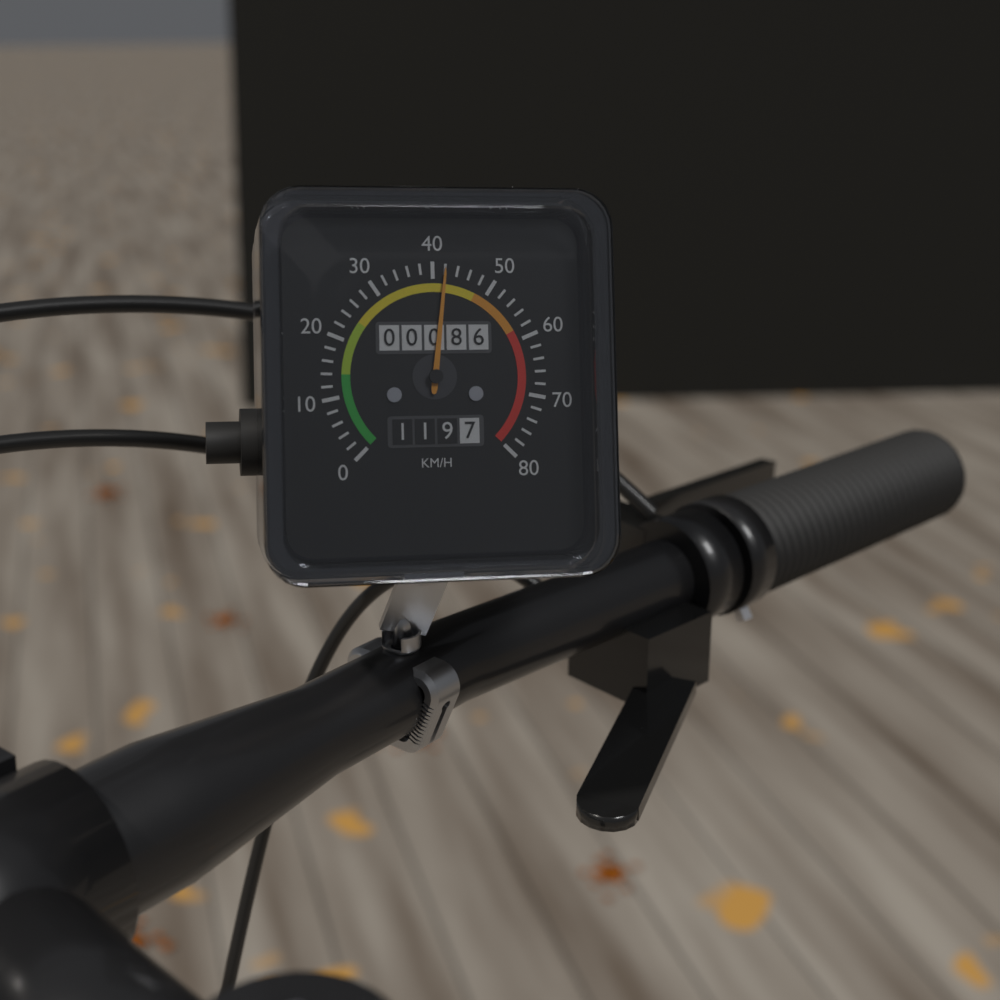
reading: 42 km/h
